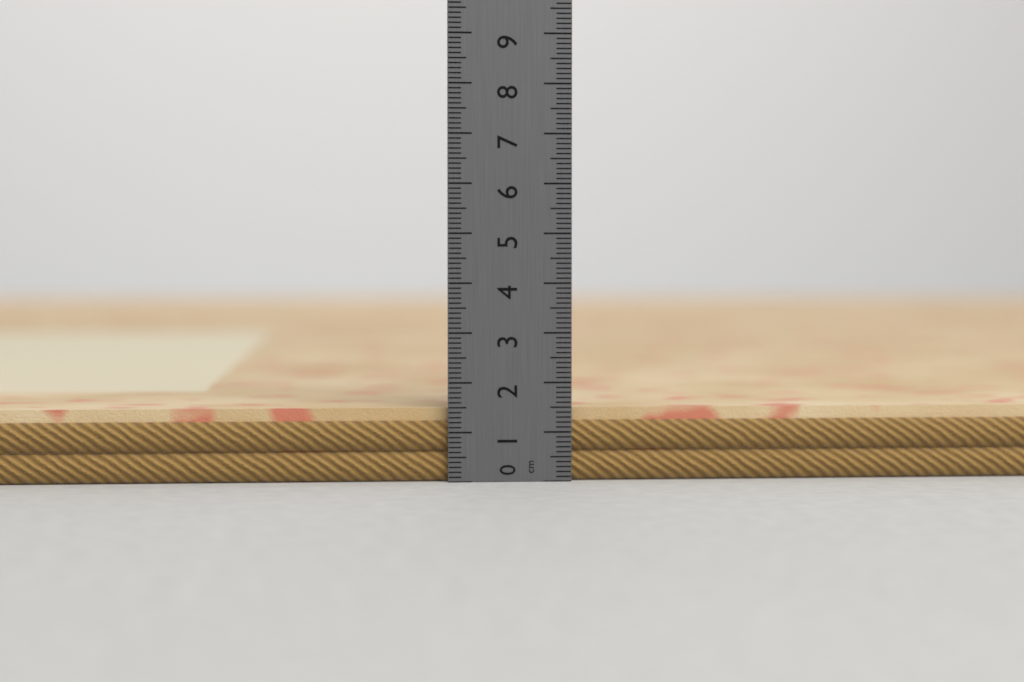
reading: 1.5 cm
